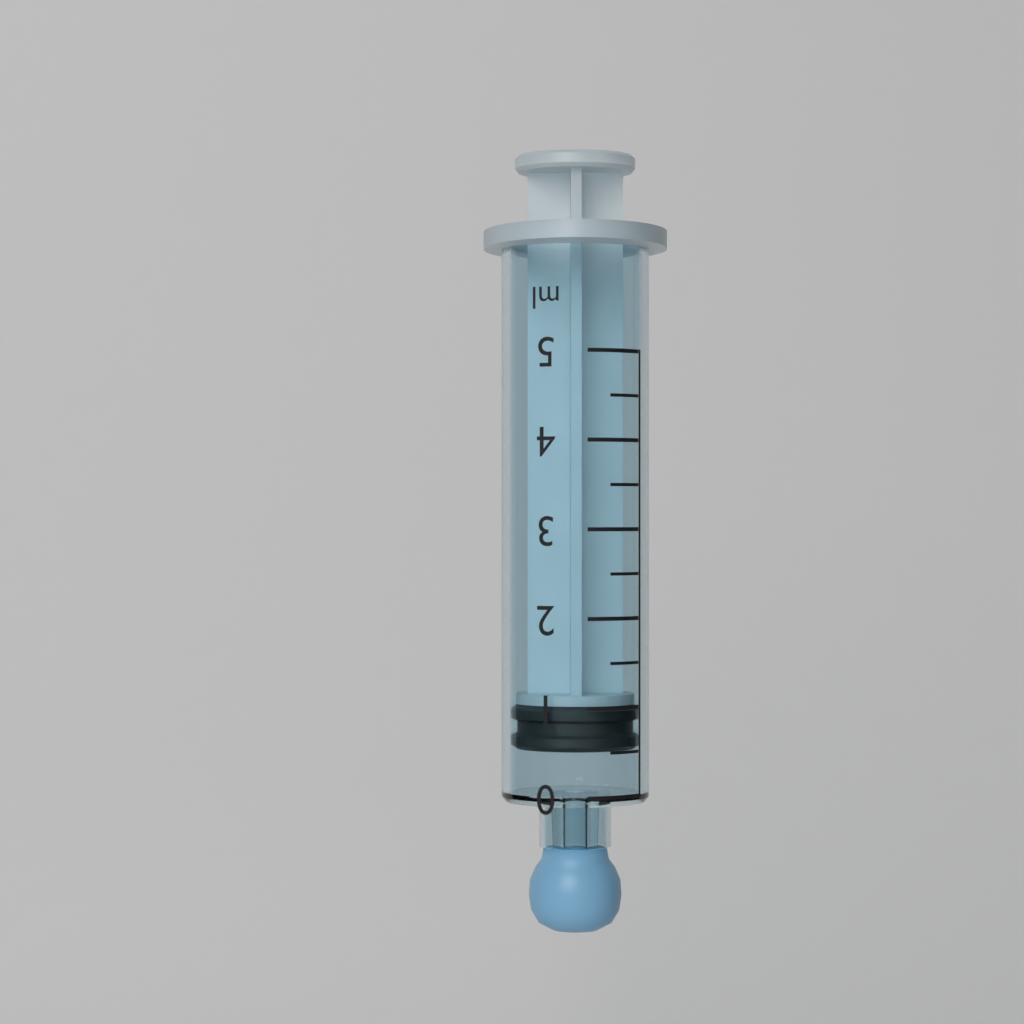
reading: 0.5 ml
